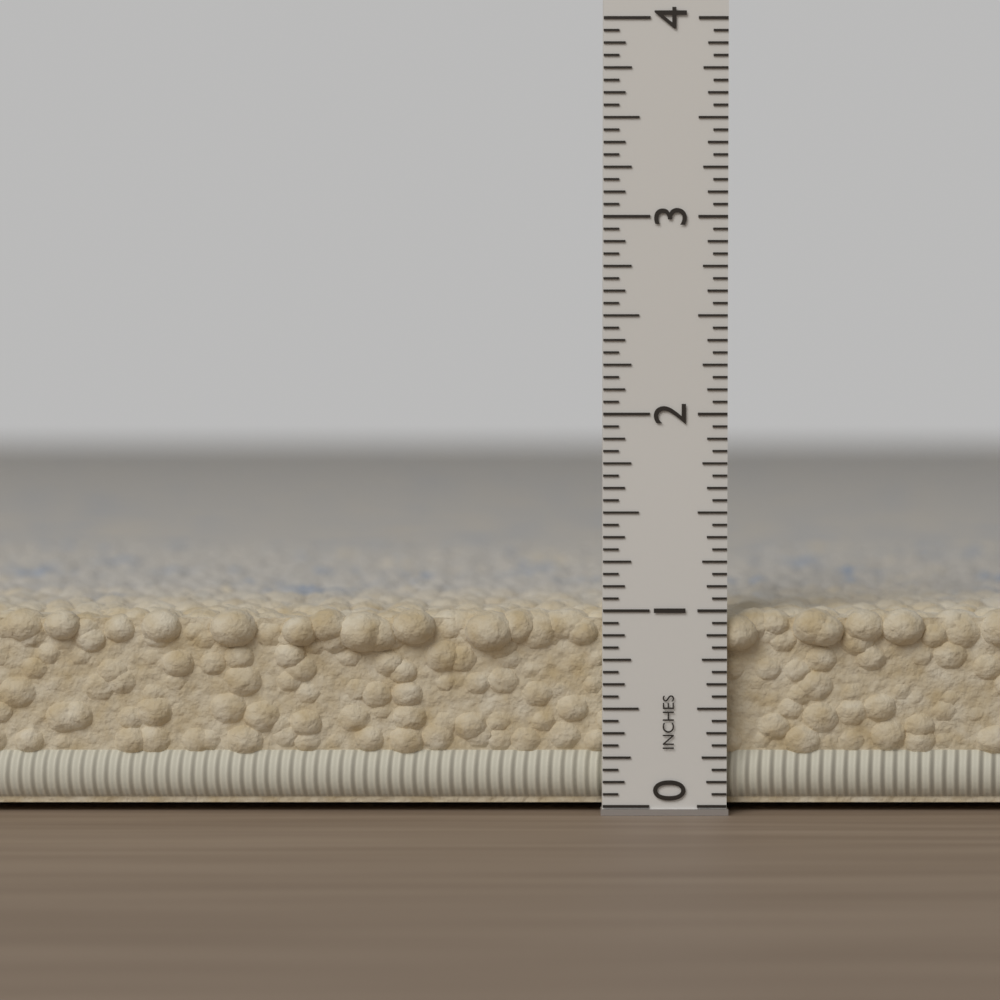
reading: 1.0000 in
